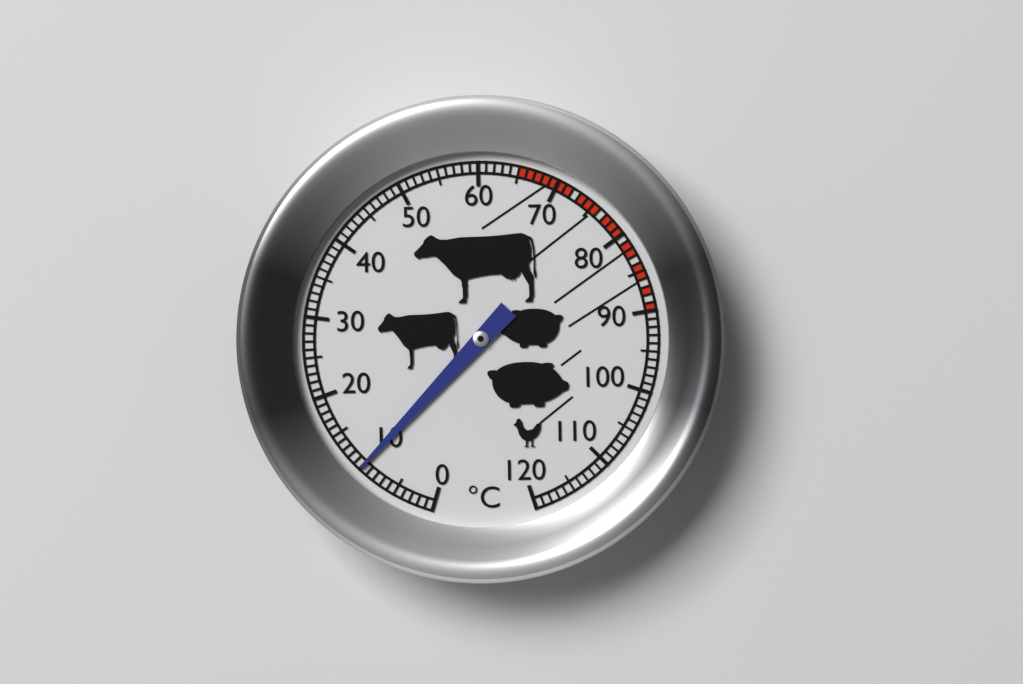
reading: 10 °C
